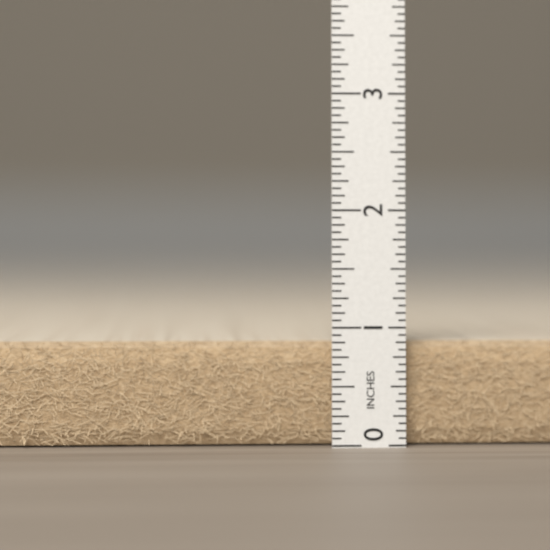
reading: 0.8750 in
